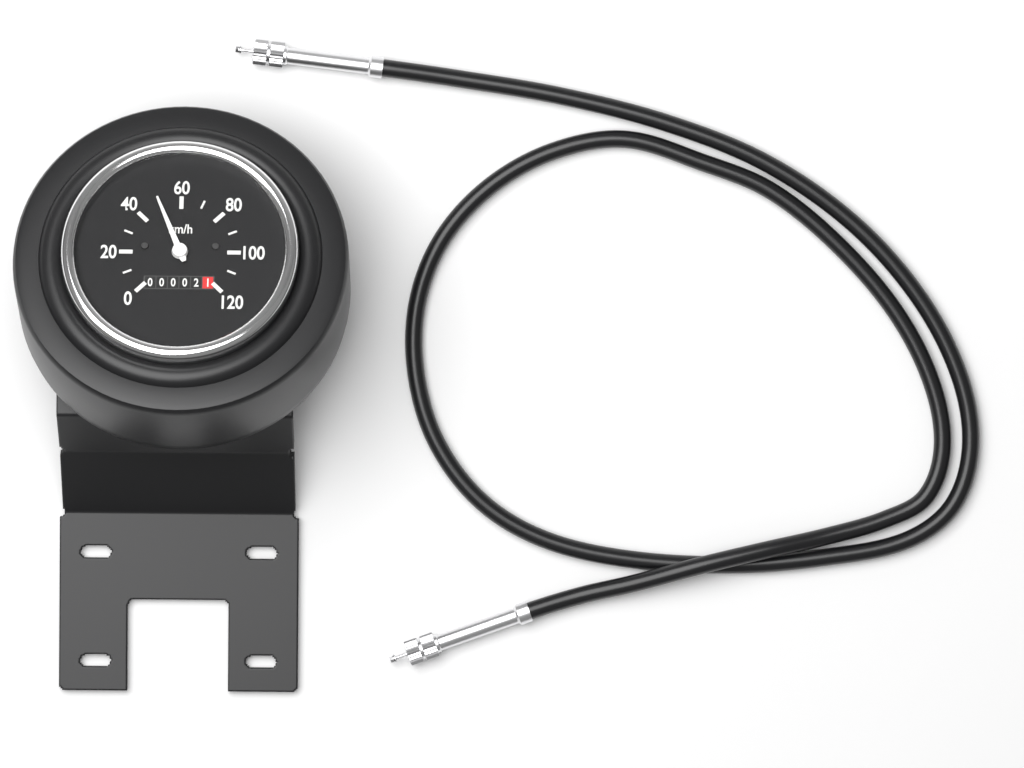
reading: 50 km/h
